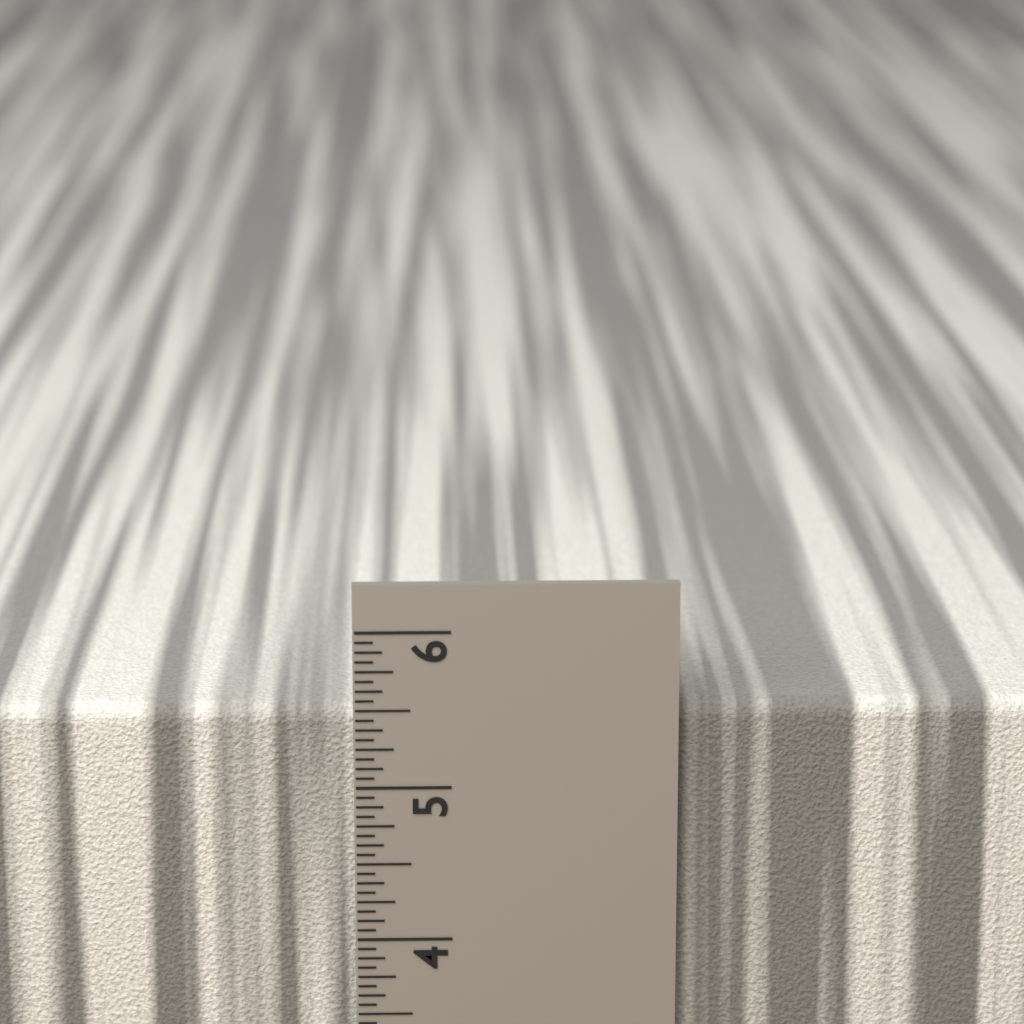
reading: 5.5000 in
